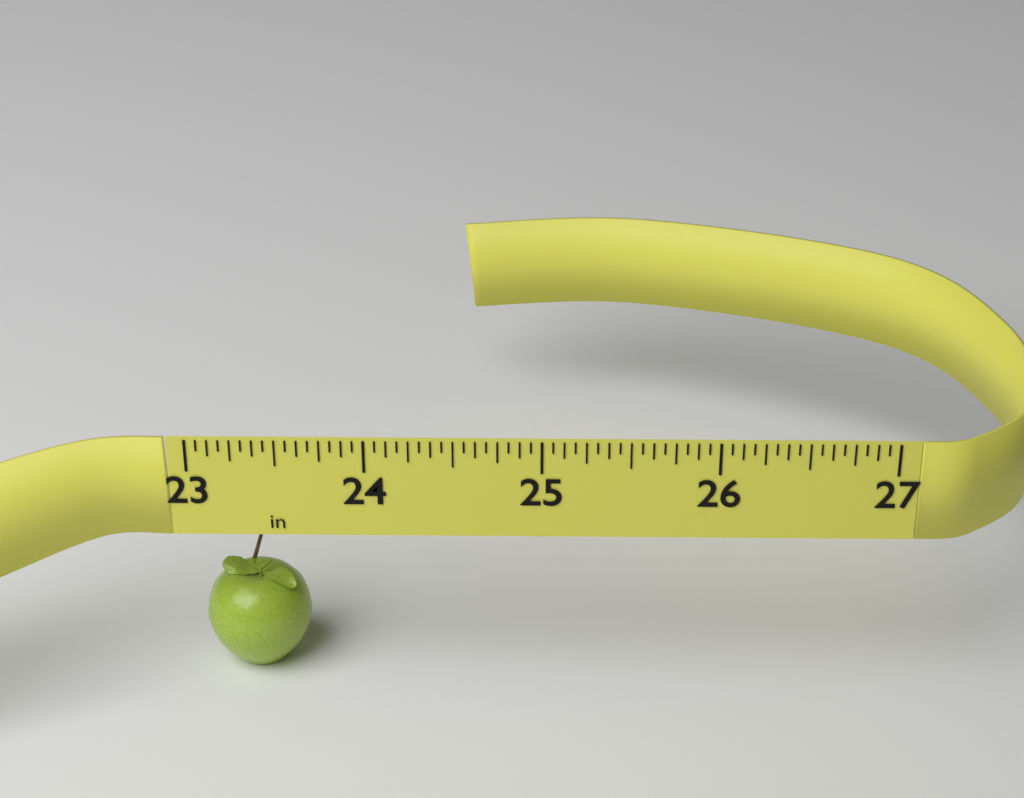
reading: 23.6250 in
